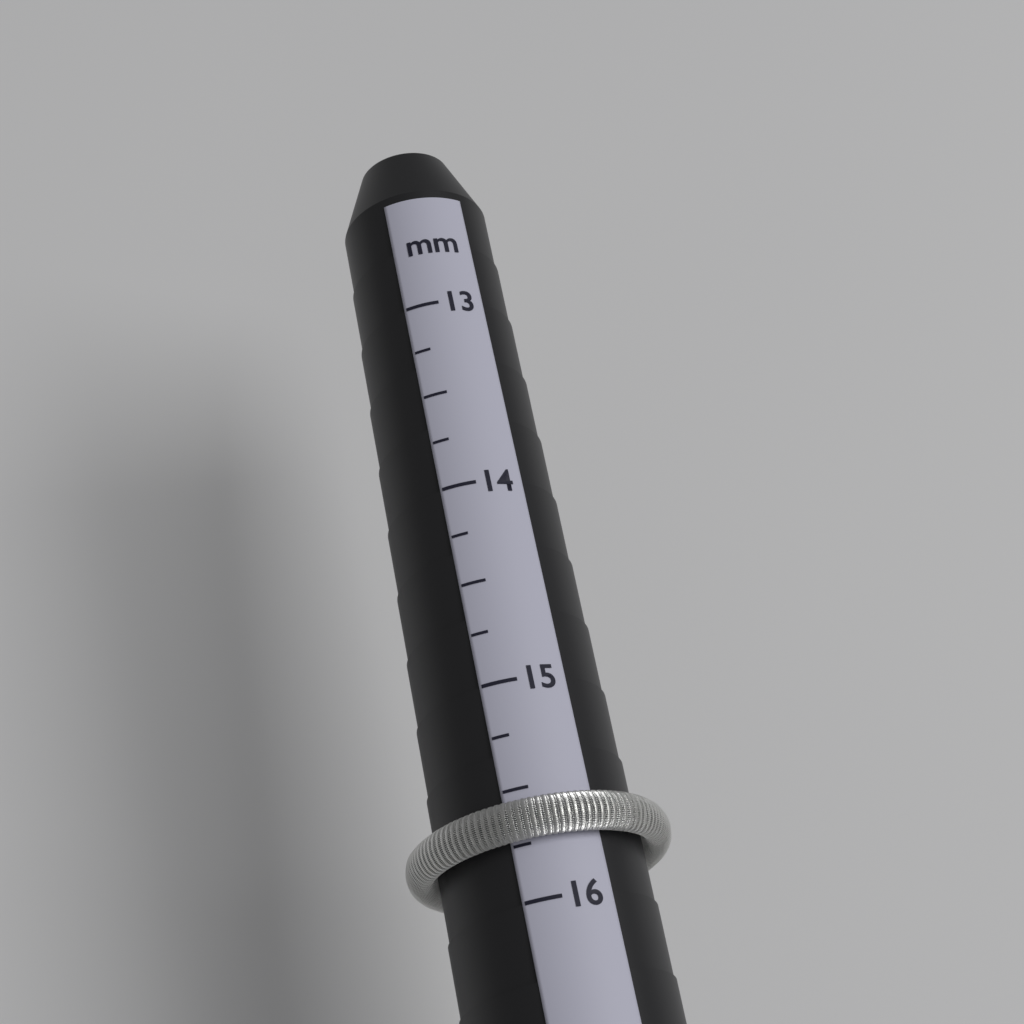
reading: 15.75 mm
